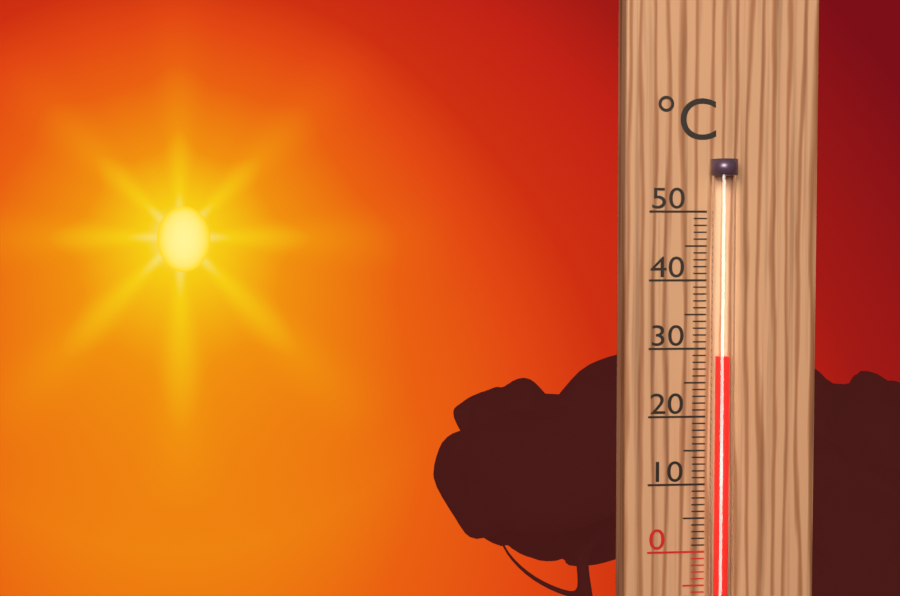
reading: 29 °C
